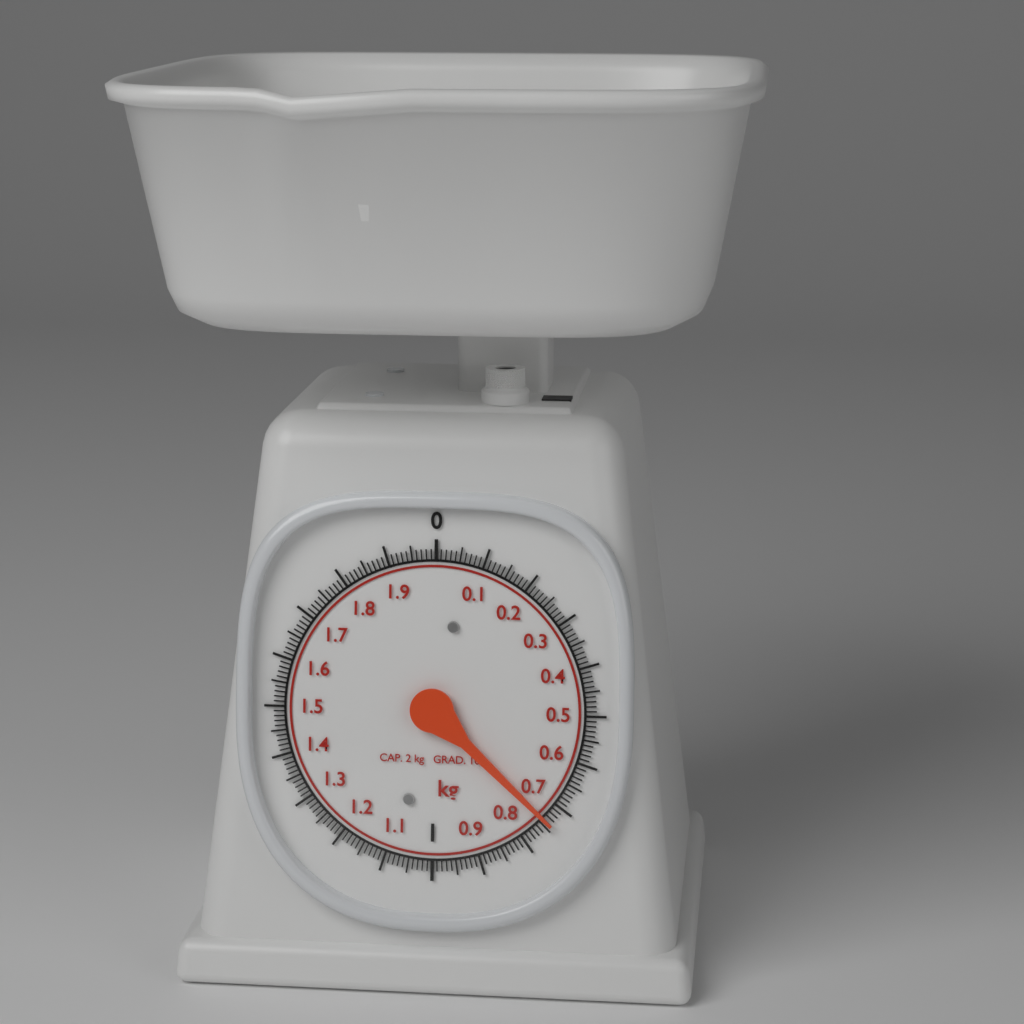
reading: 0.74 kg
